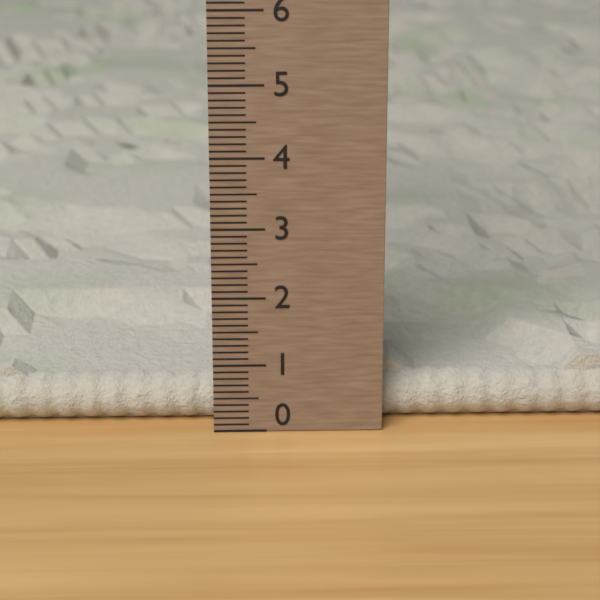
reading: 0.9 (no unit)
